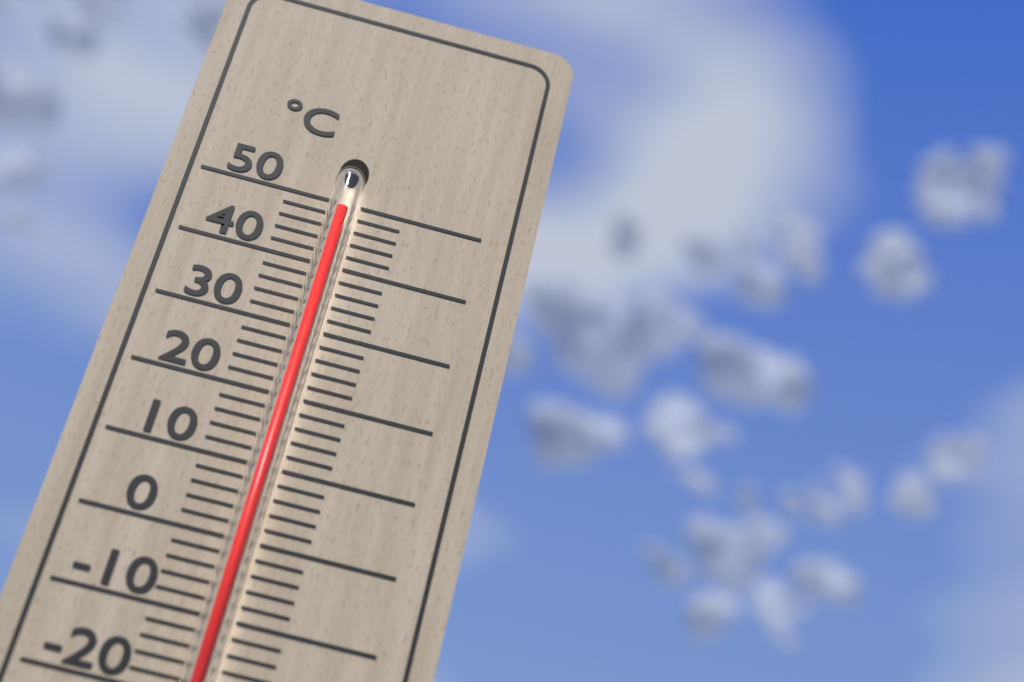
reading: 48 °C
